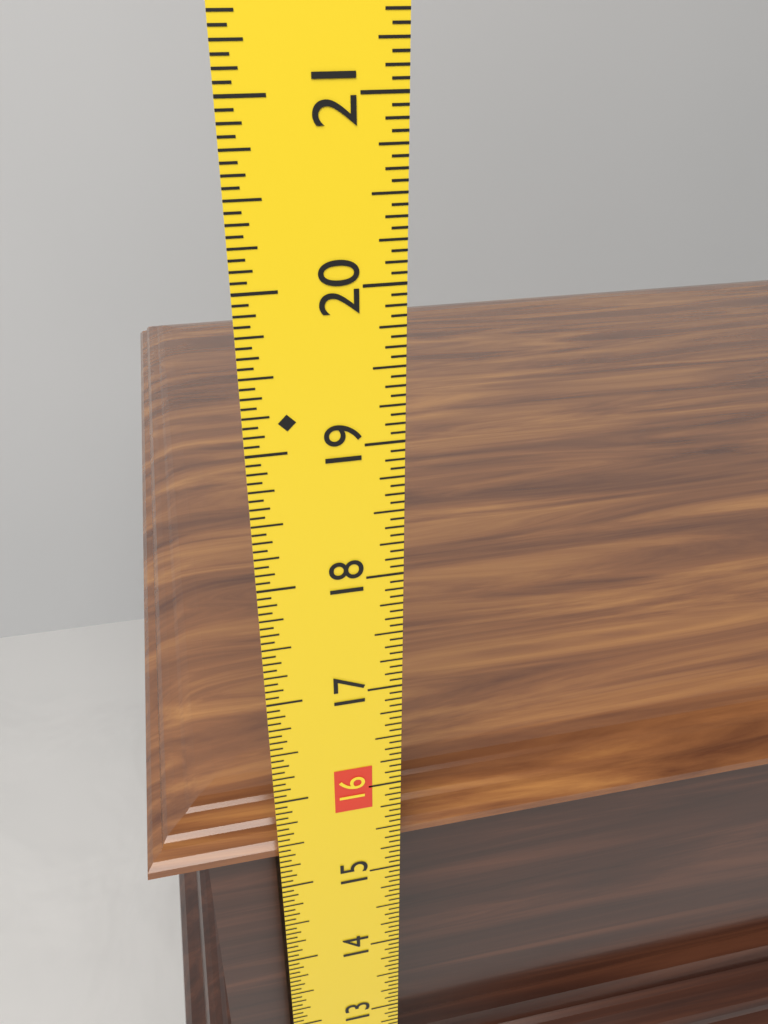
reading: 15.4375 in
